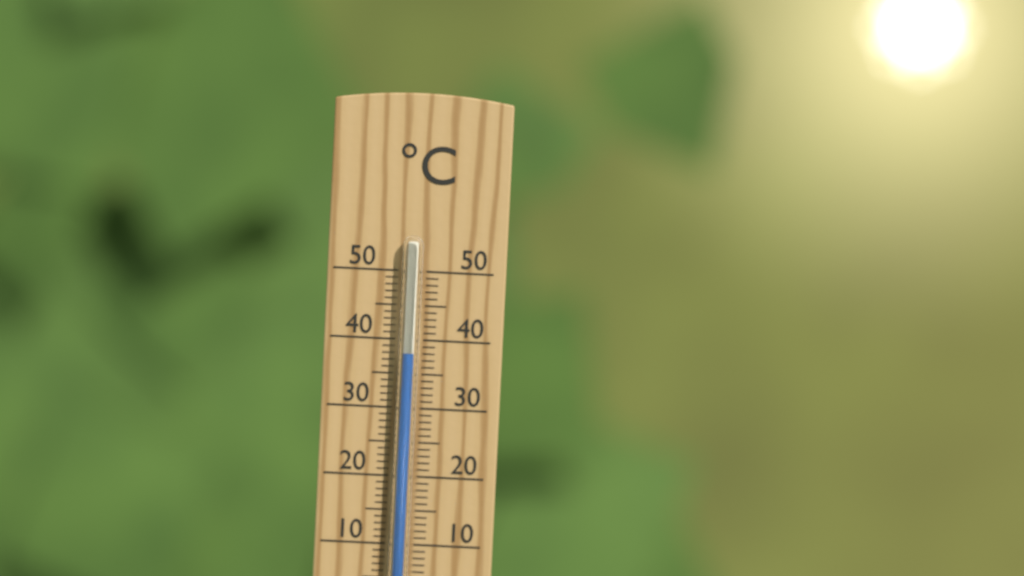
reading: 38 °C
